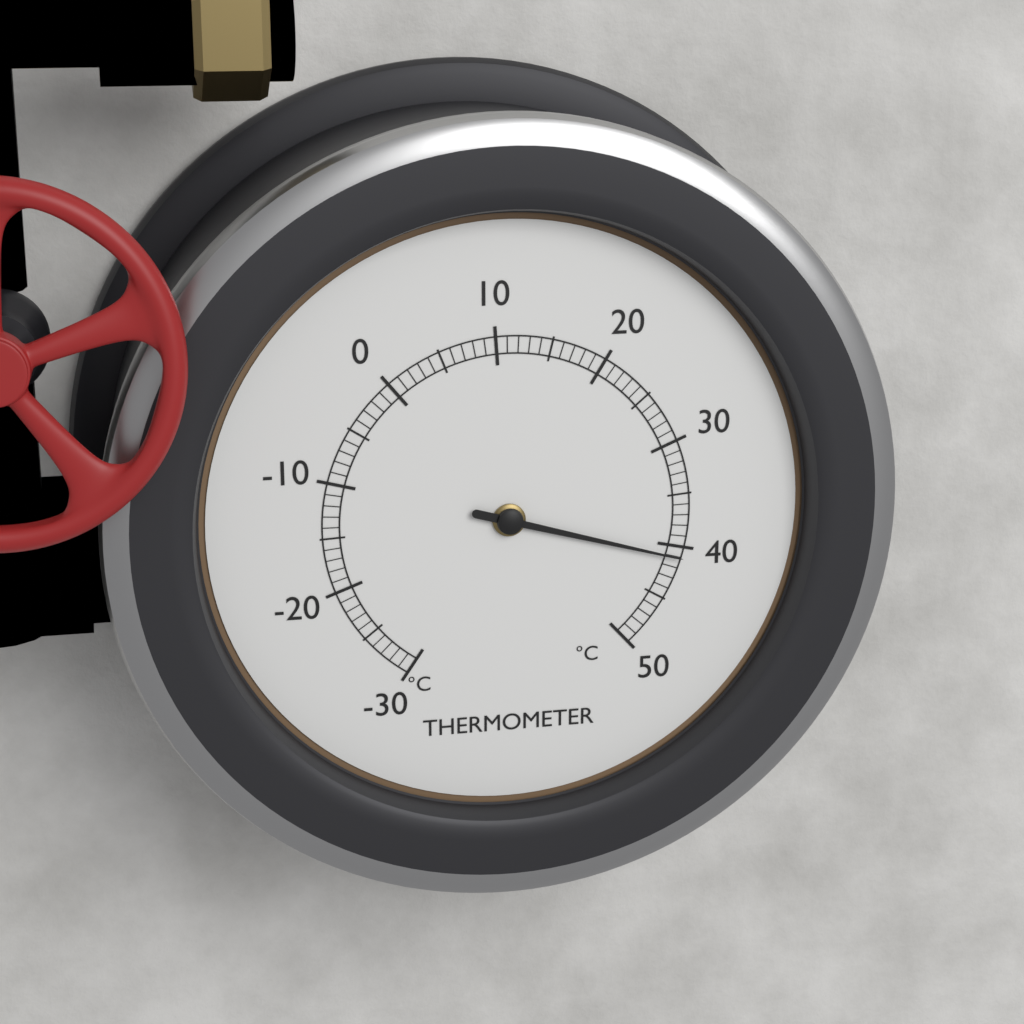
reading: 41 °C
